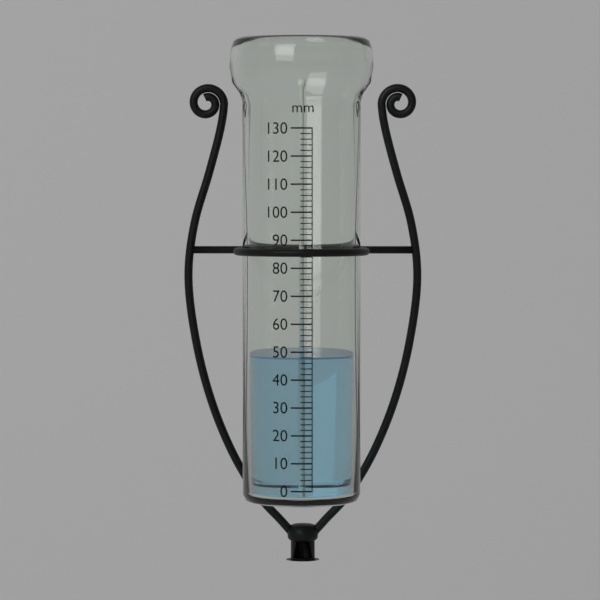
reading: 48 mm
